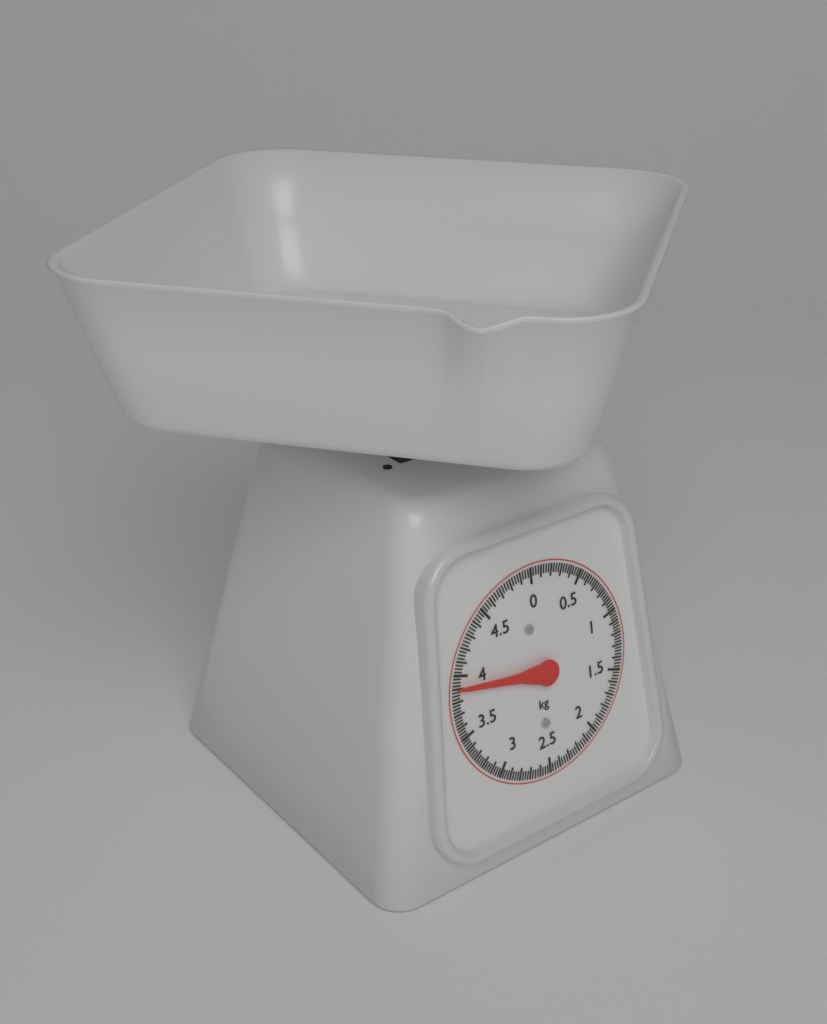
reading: 3.900 kg
